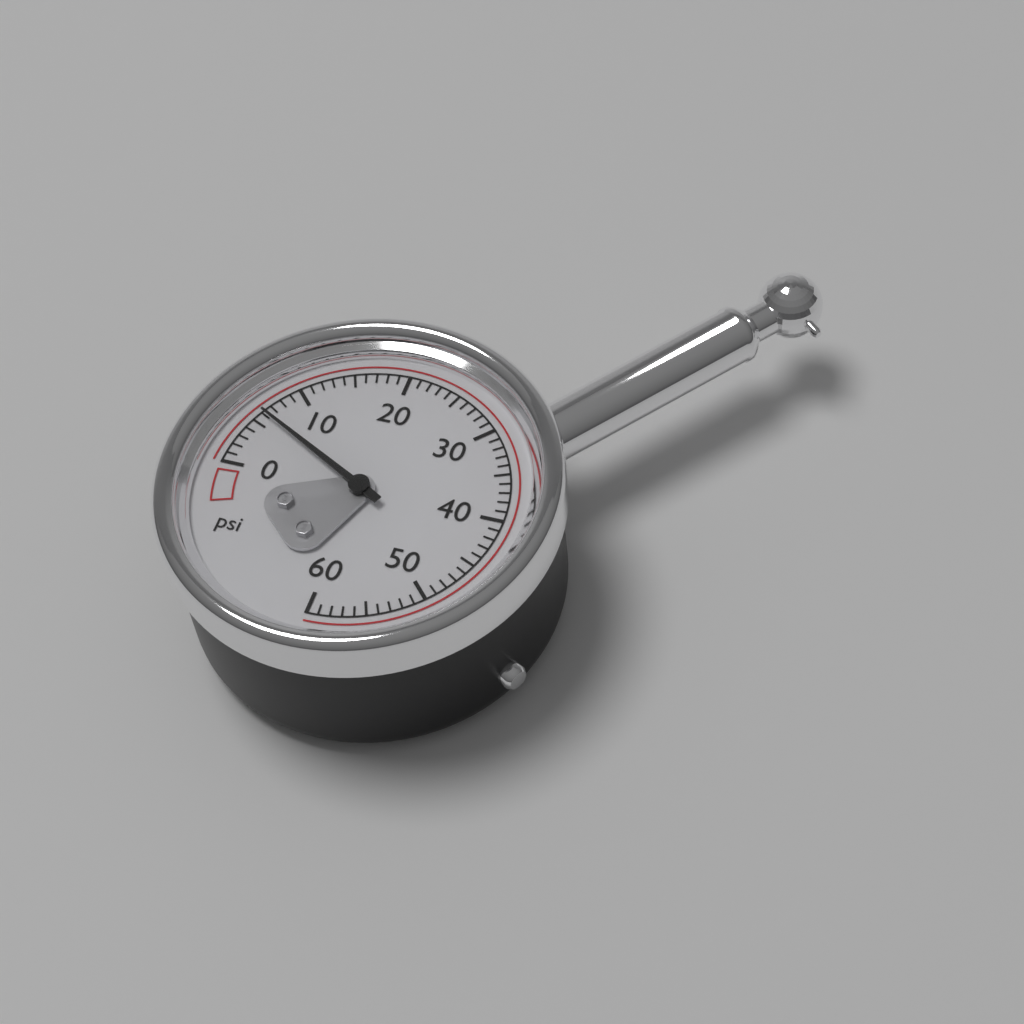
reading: 6 psi
